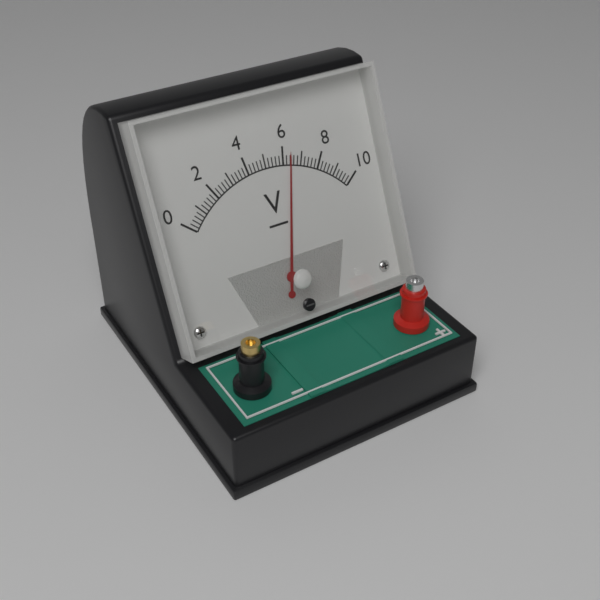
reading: 6.4 V
